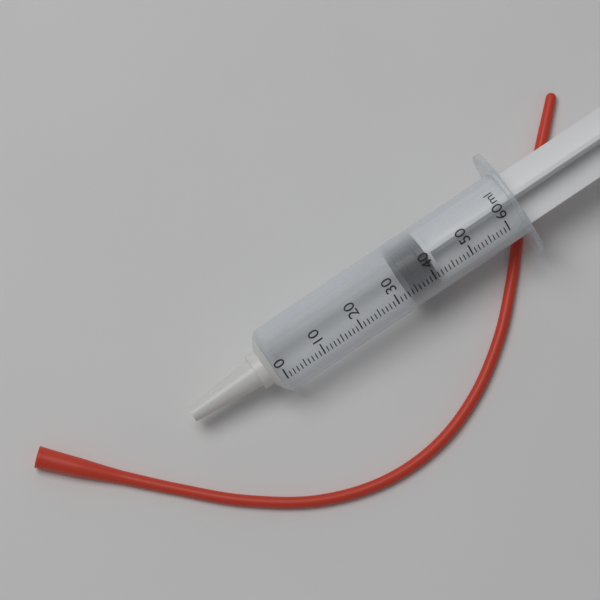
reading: 34 ml
